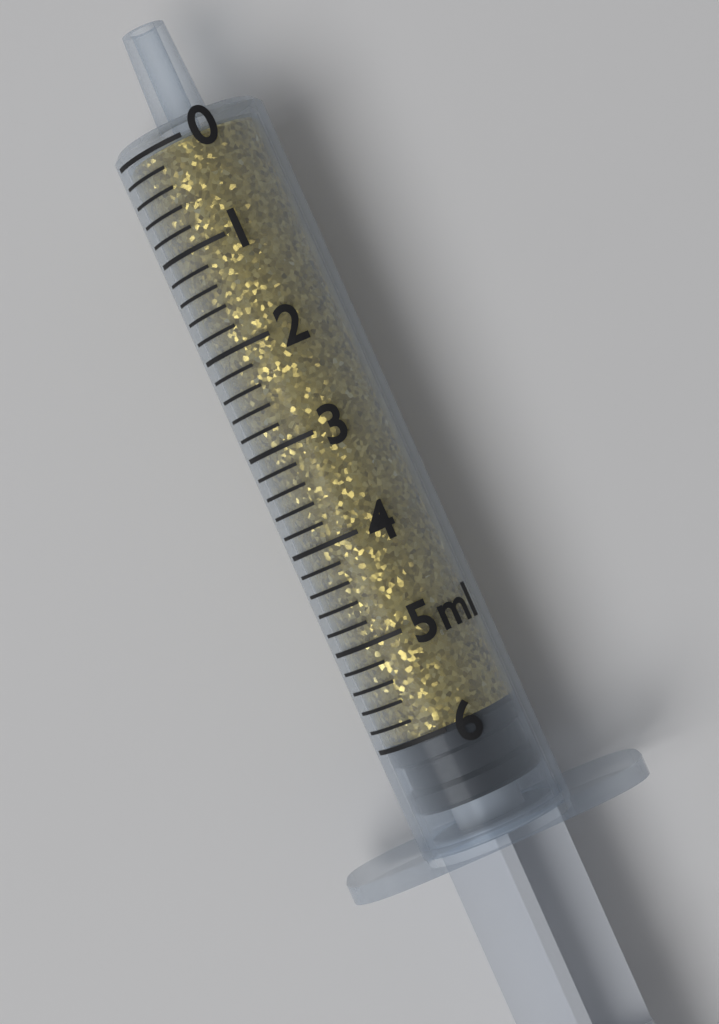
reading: 6.0 ml
